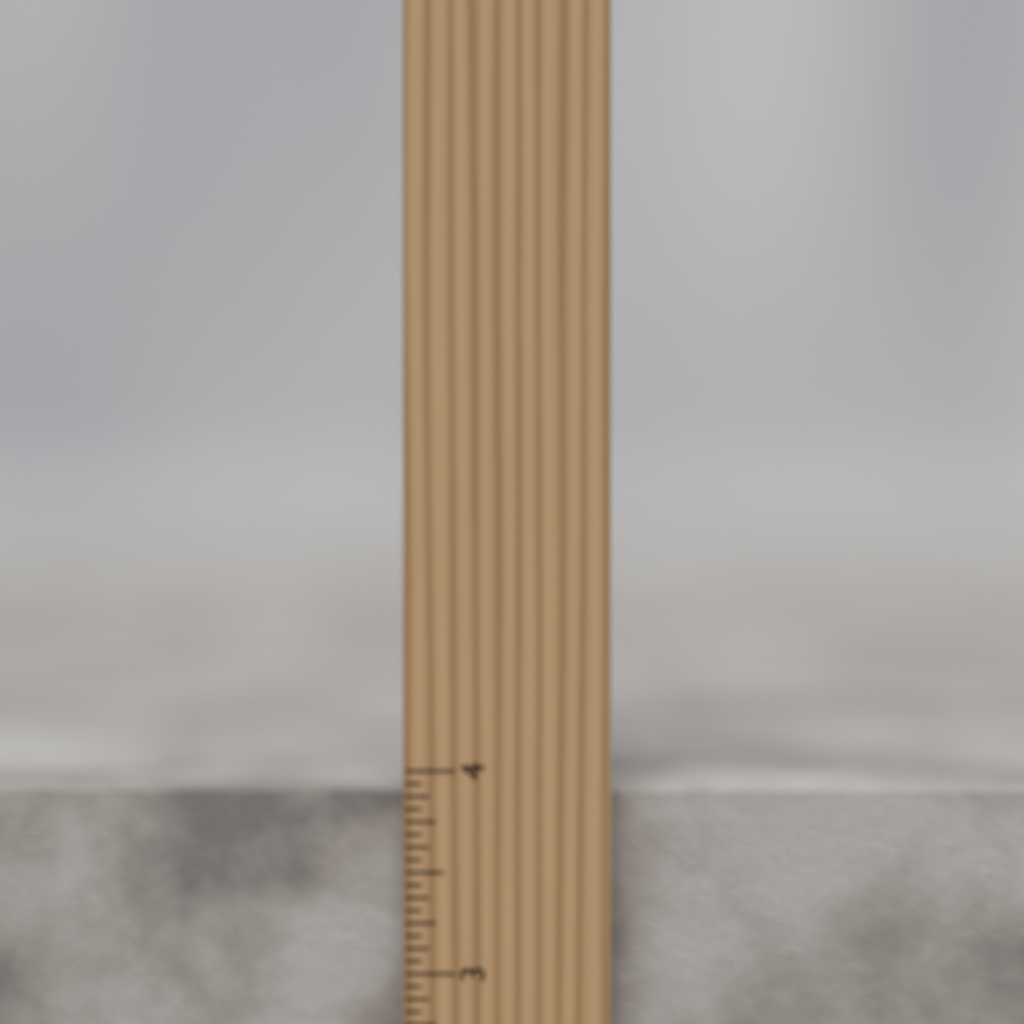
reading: 3.8750 inch
